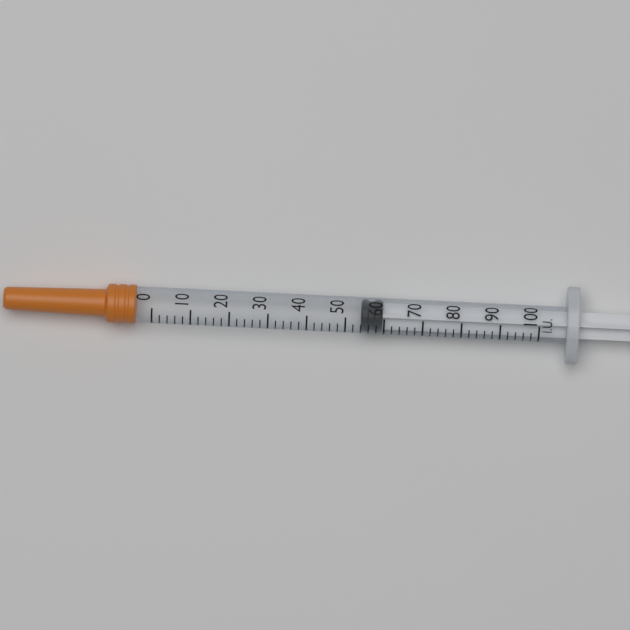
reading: 54 IU
